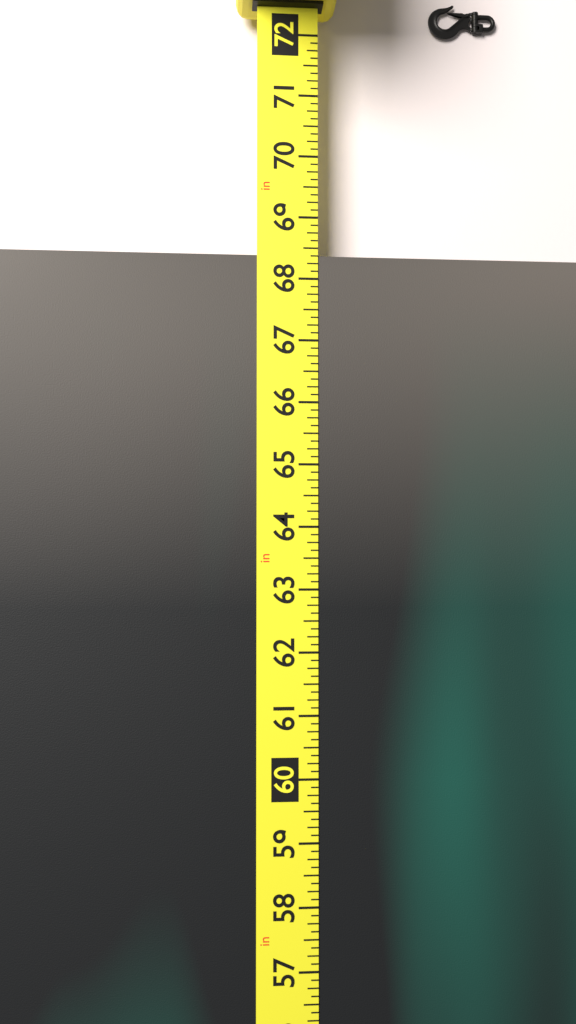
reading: 68.375 in
